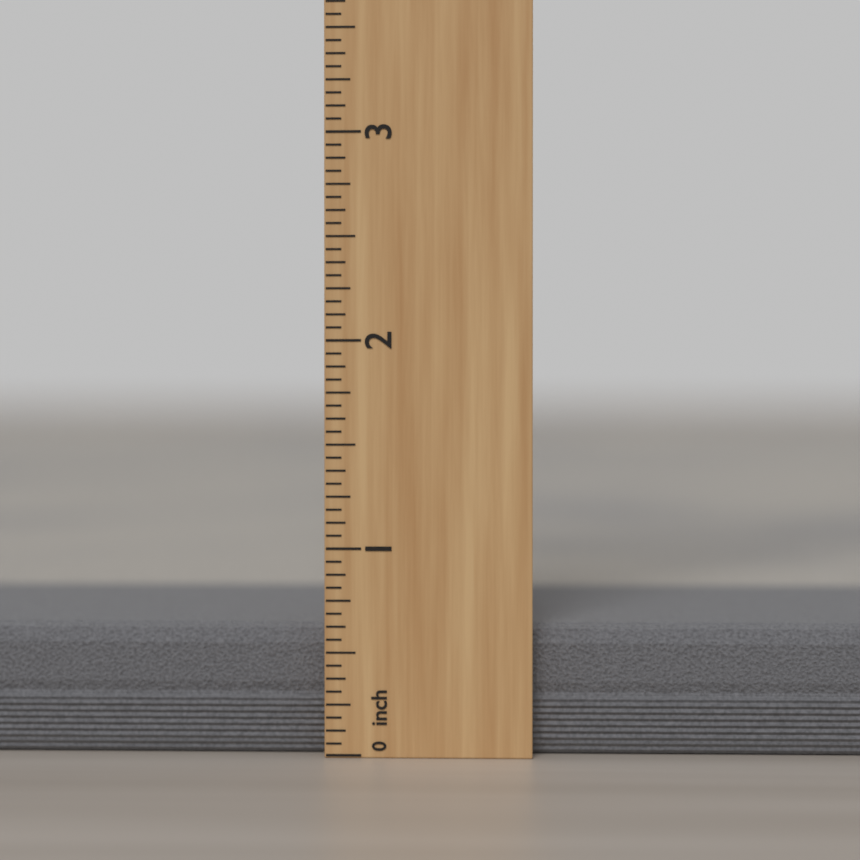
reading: 0.6250 inch
